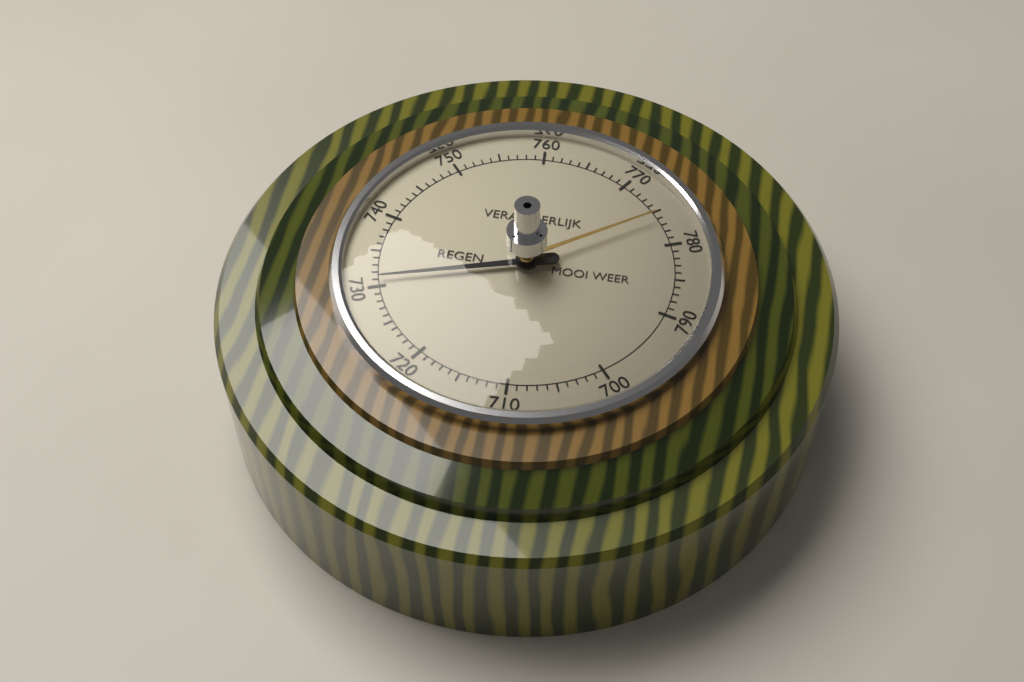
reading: 731 (no unit)
